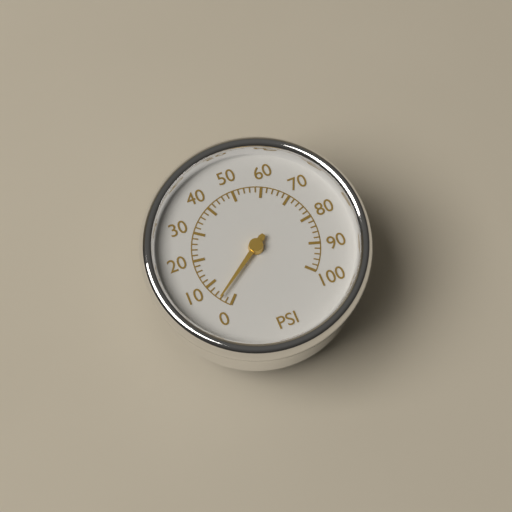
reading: 4 psi
